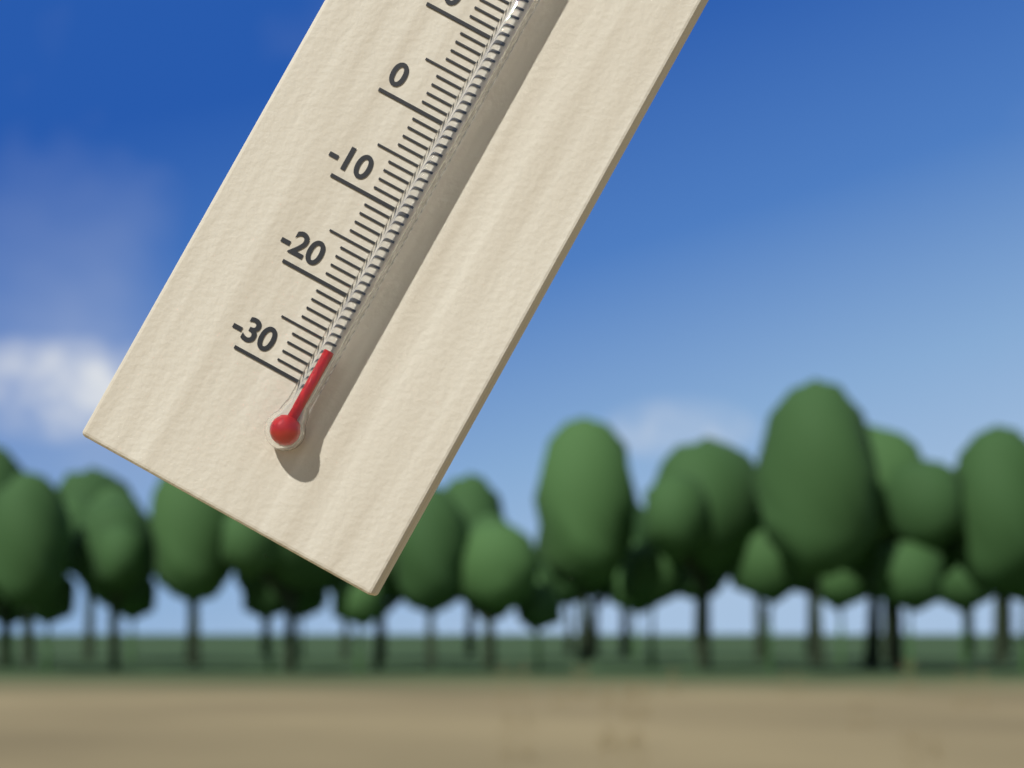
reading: -26 °C
